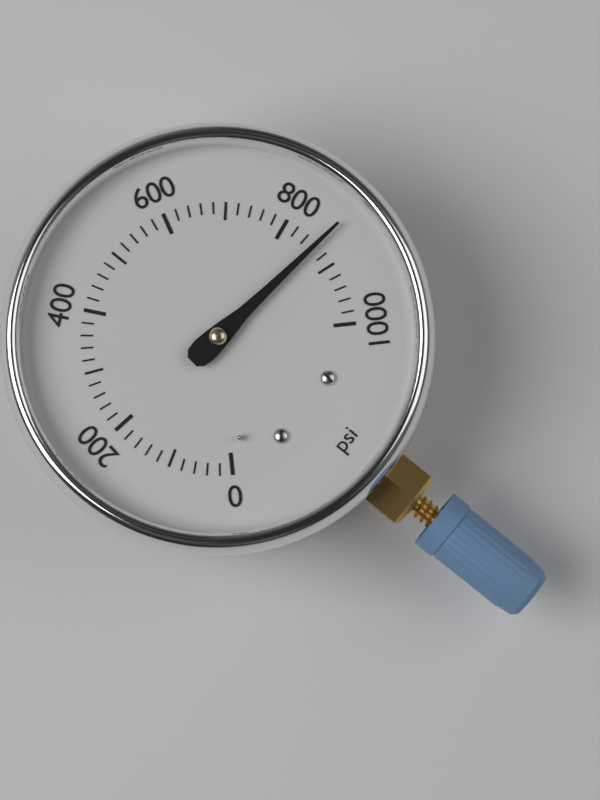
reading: 860 psi
